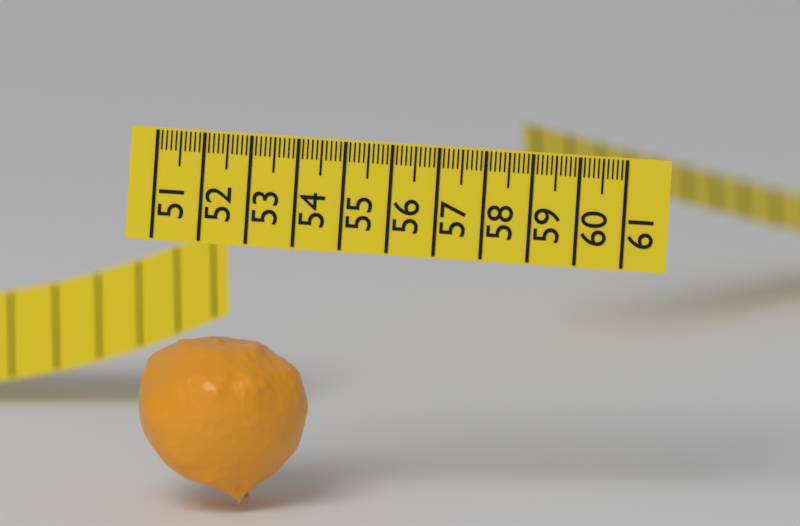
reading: 54.6 (no unit)
